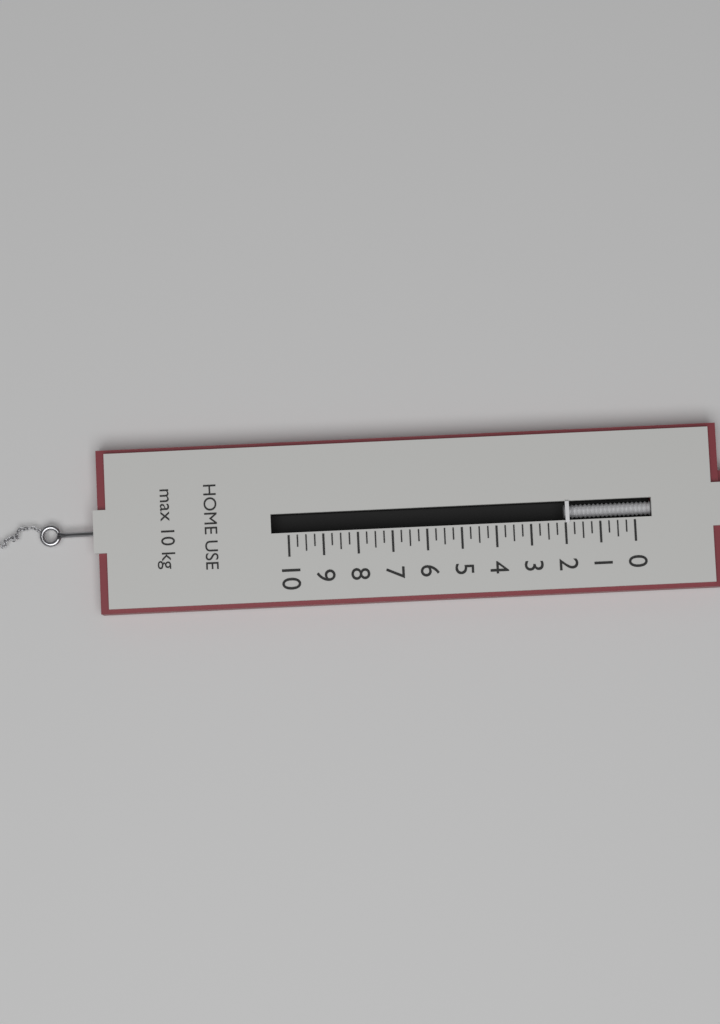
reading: 2.00 kg
